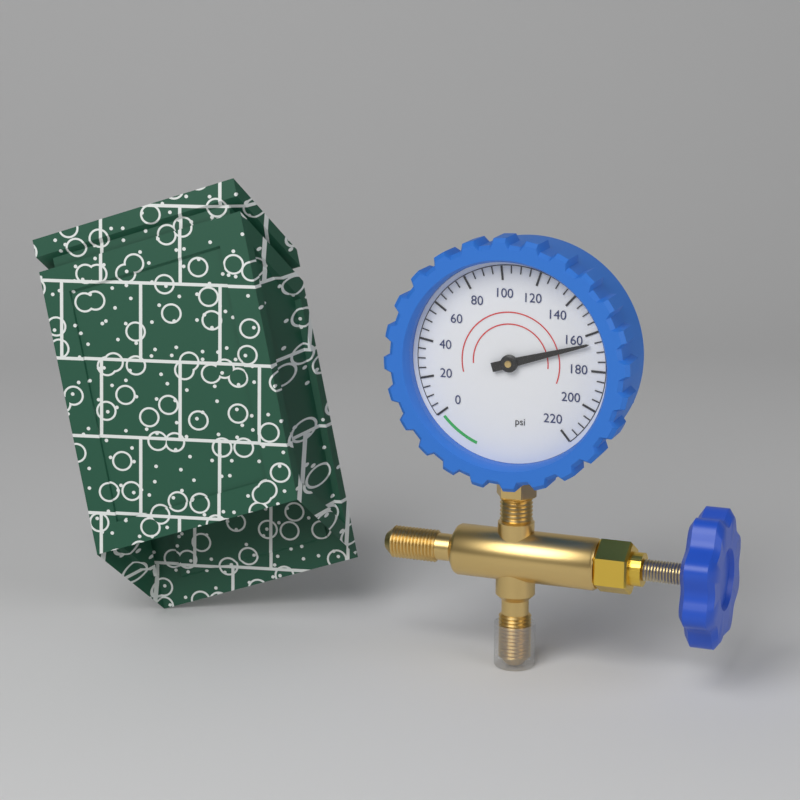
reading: 165 psi
